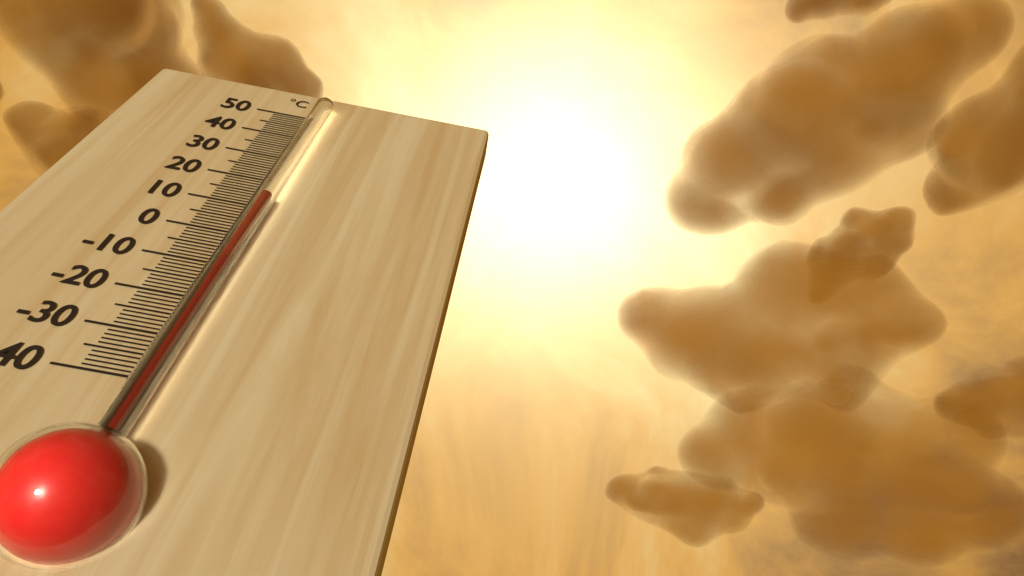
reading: 11 °C
